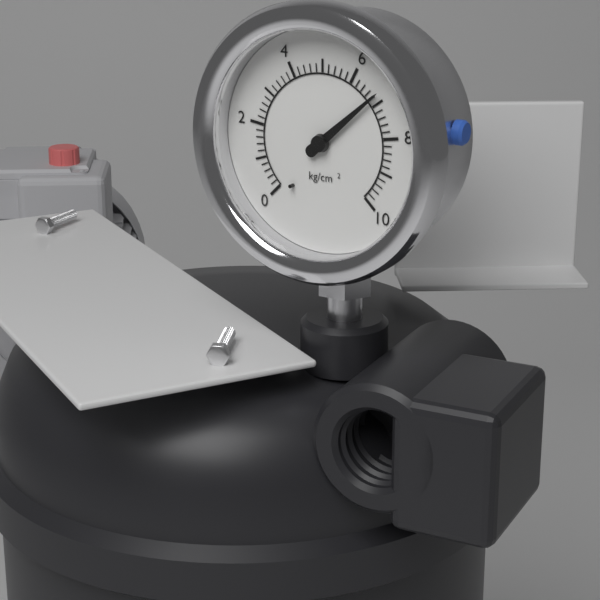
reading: 6.8 kg/cm²
